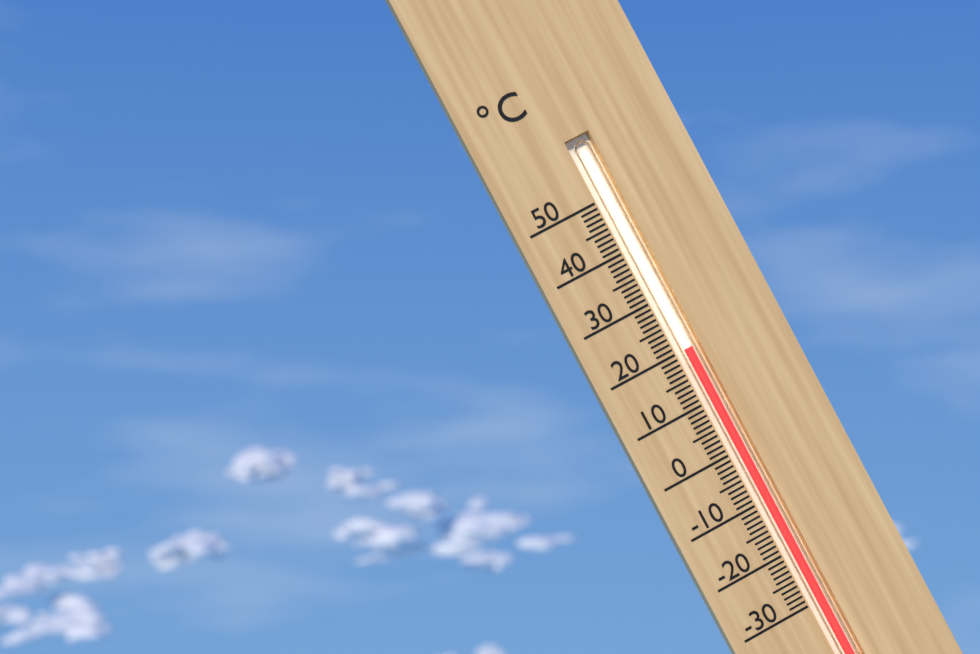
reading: 20 °C
